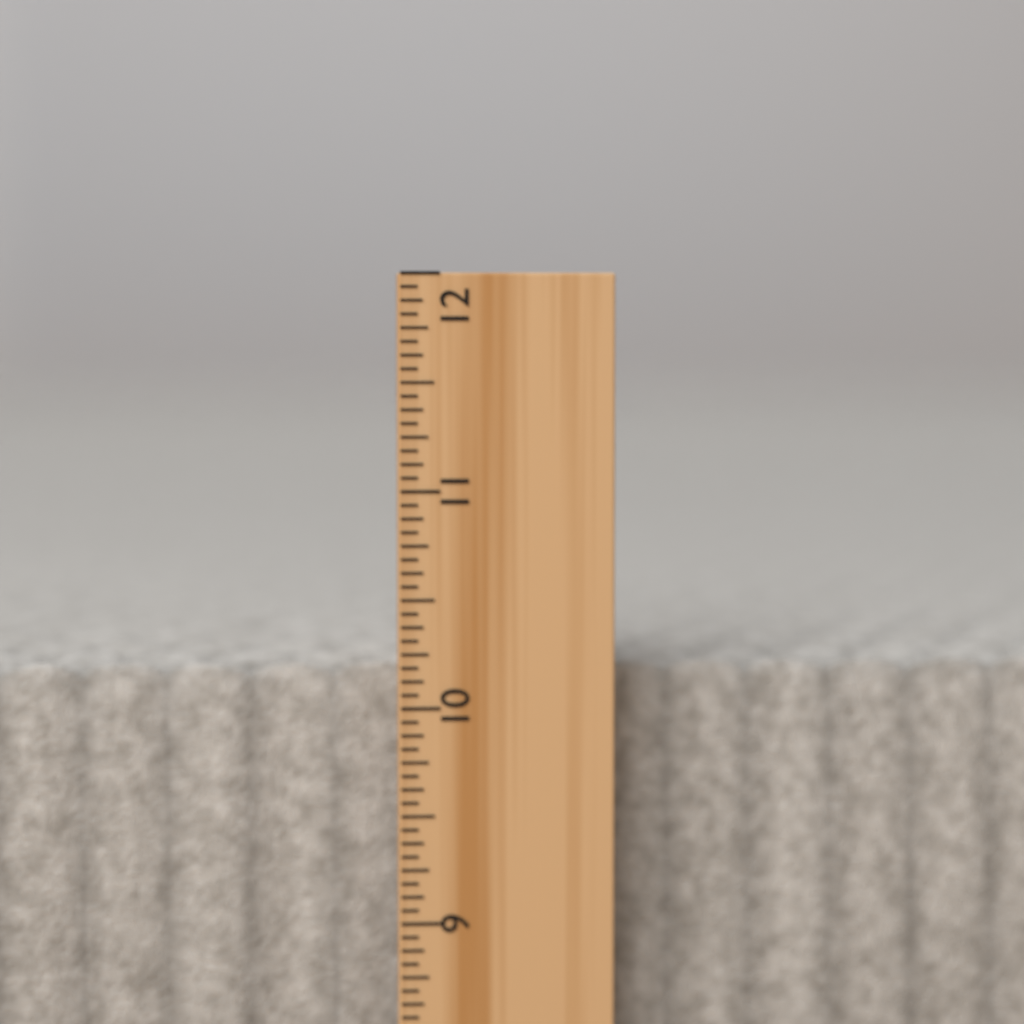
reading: 10.1875 inch
